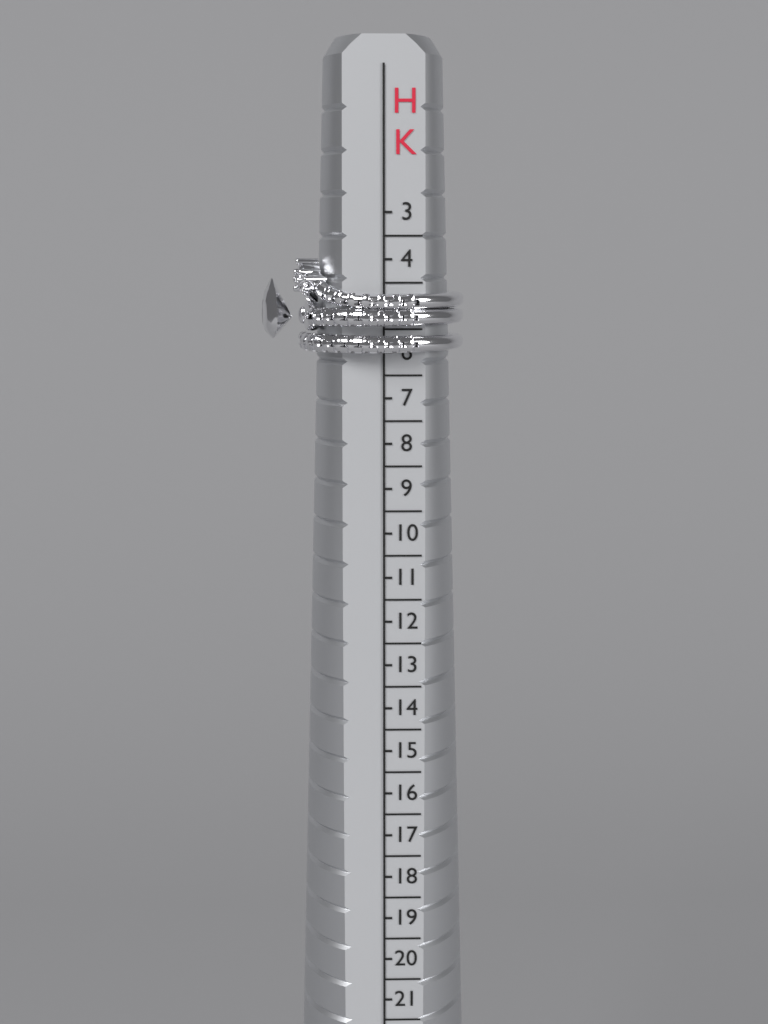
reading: 6.0 HK
